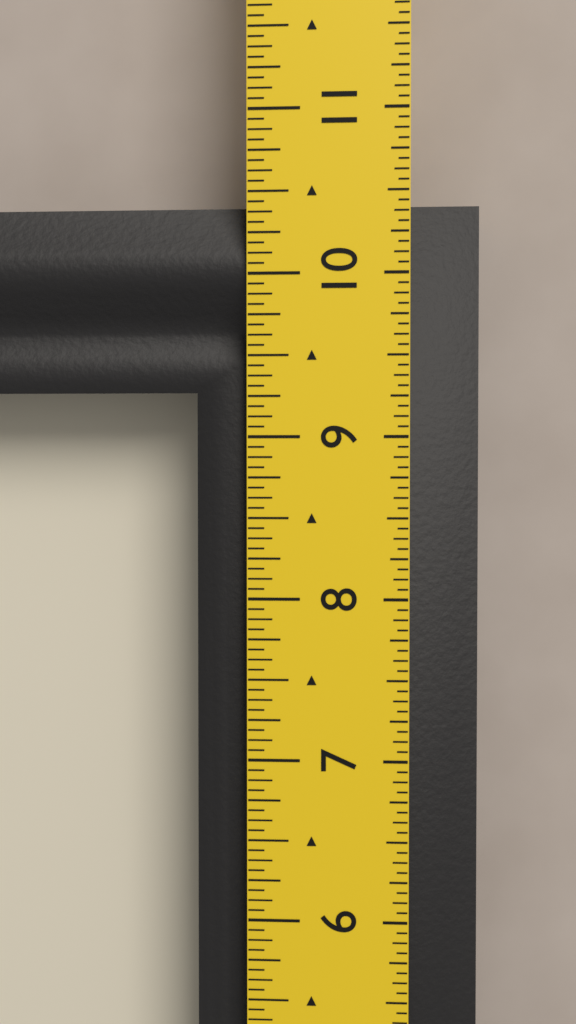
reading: 10.4375 in
